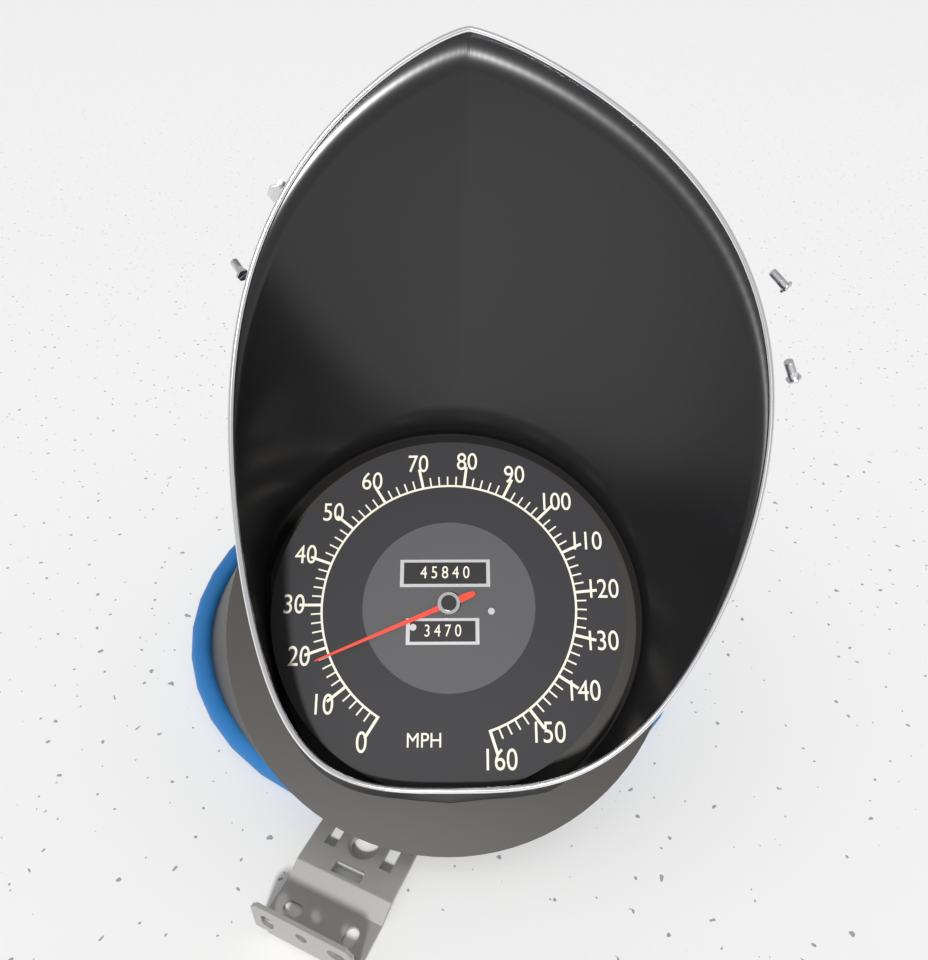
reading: 18 MPH
